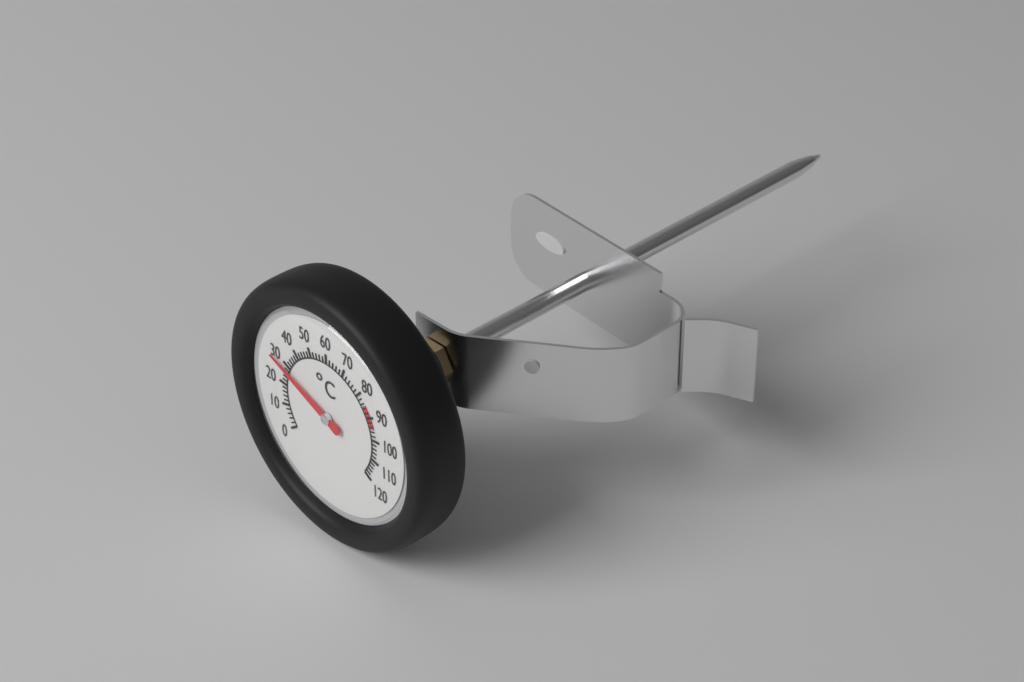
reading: 28 °C
